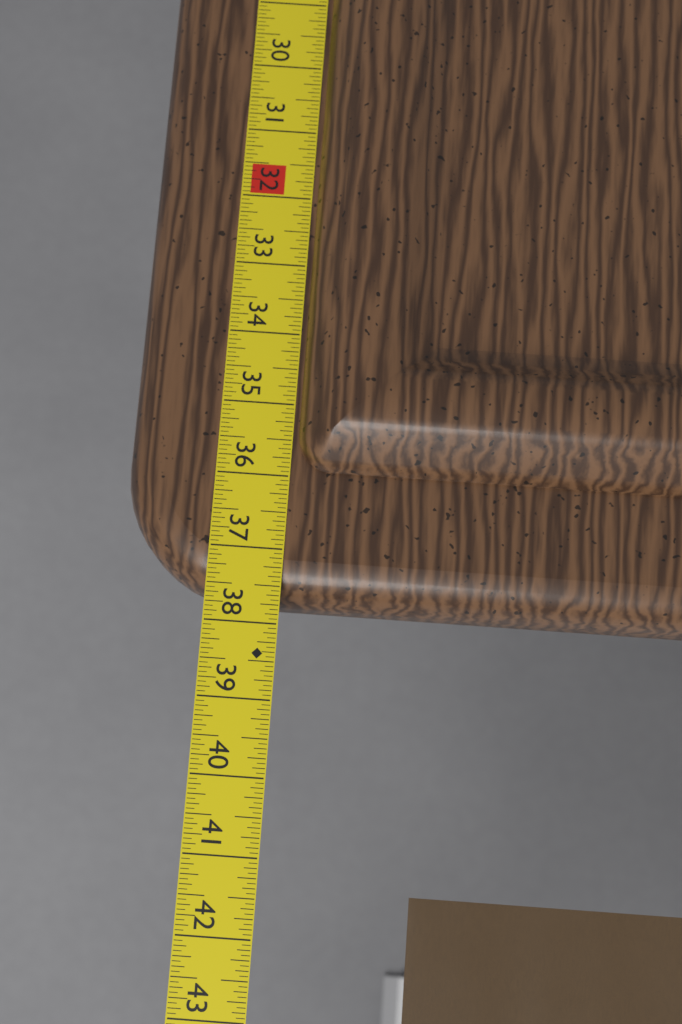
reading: 37.6875 in
